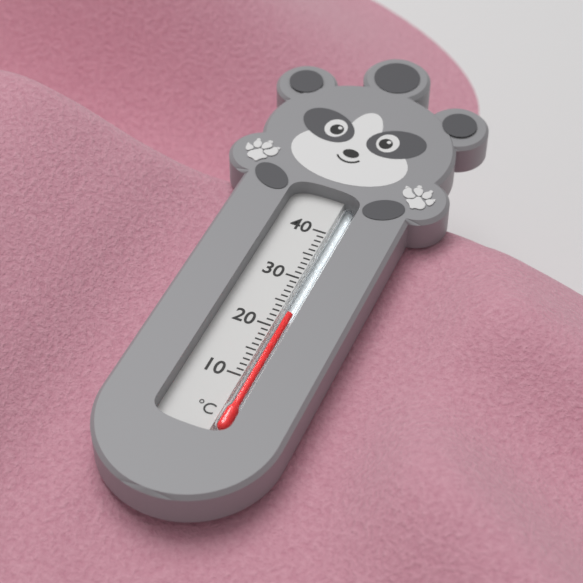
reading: 23 °C
